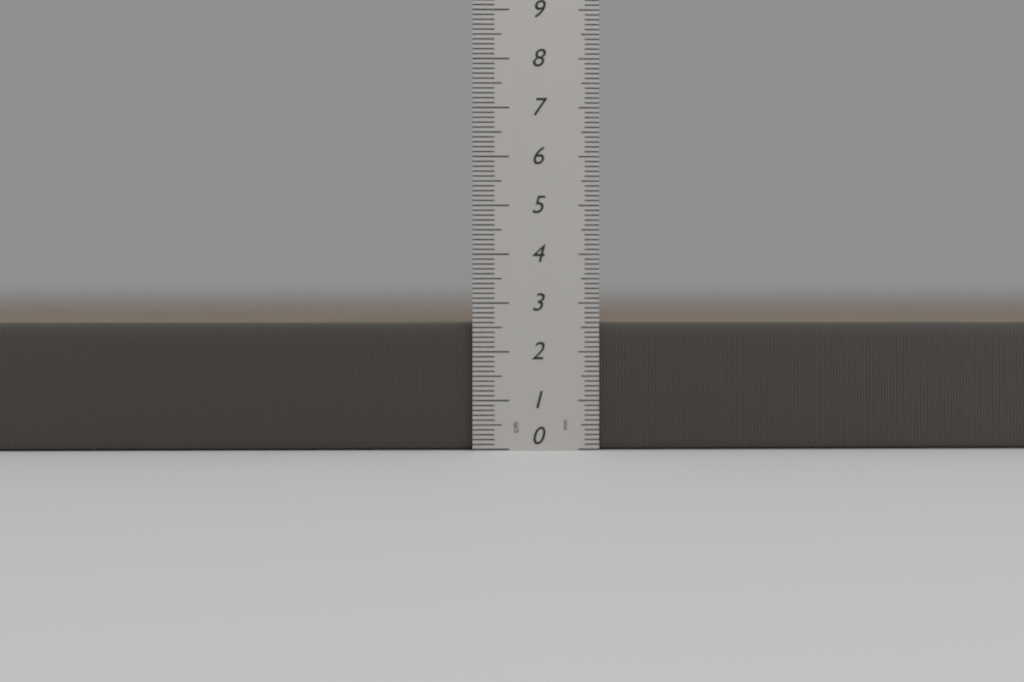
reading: 2.6 cm
